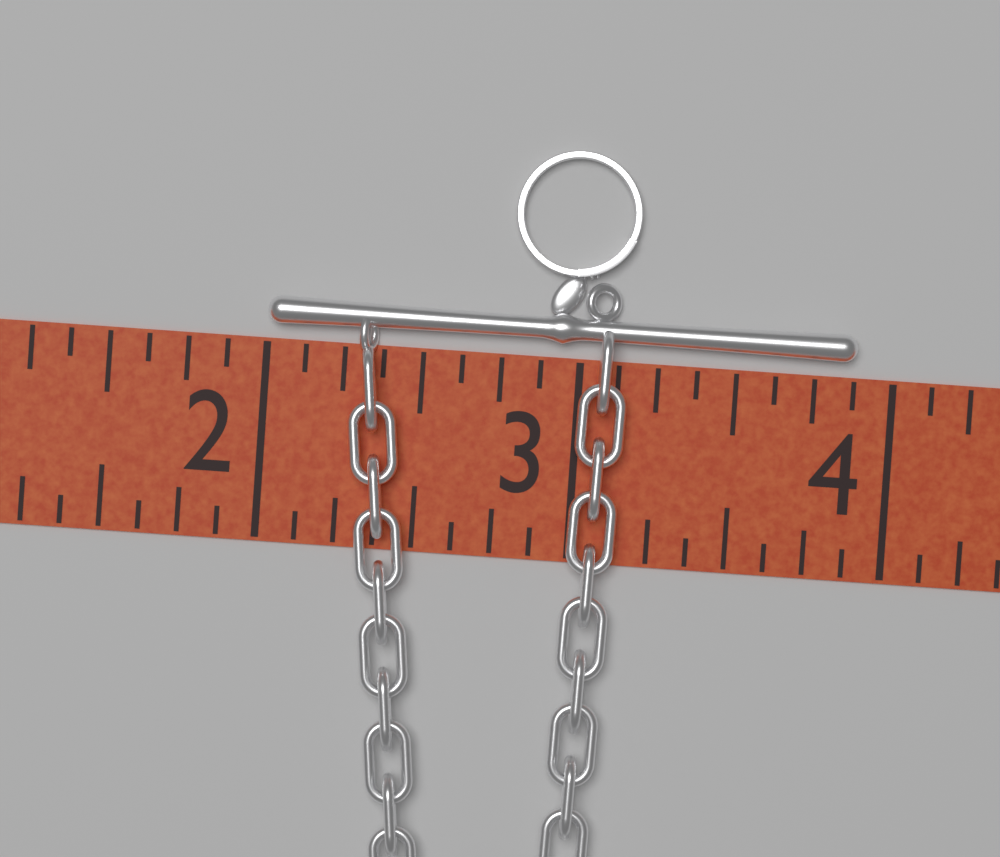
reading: 3.875 (no unit)
